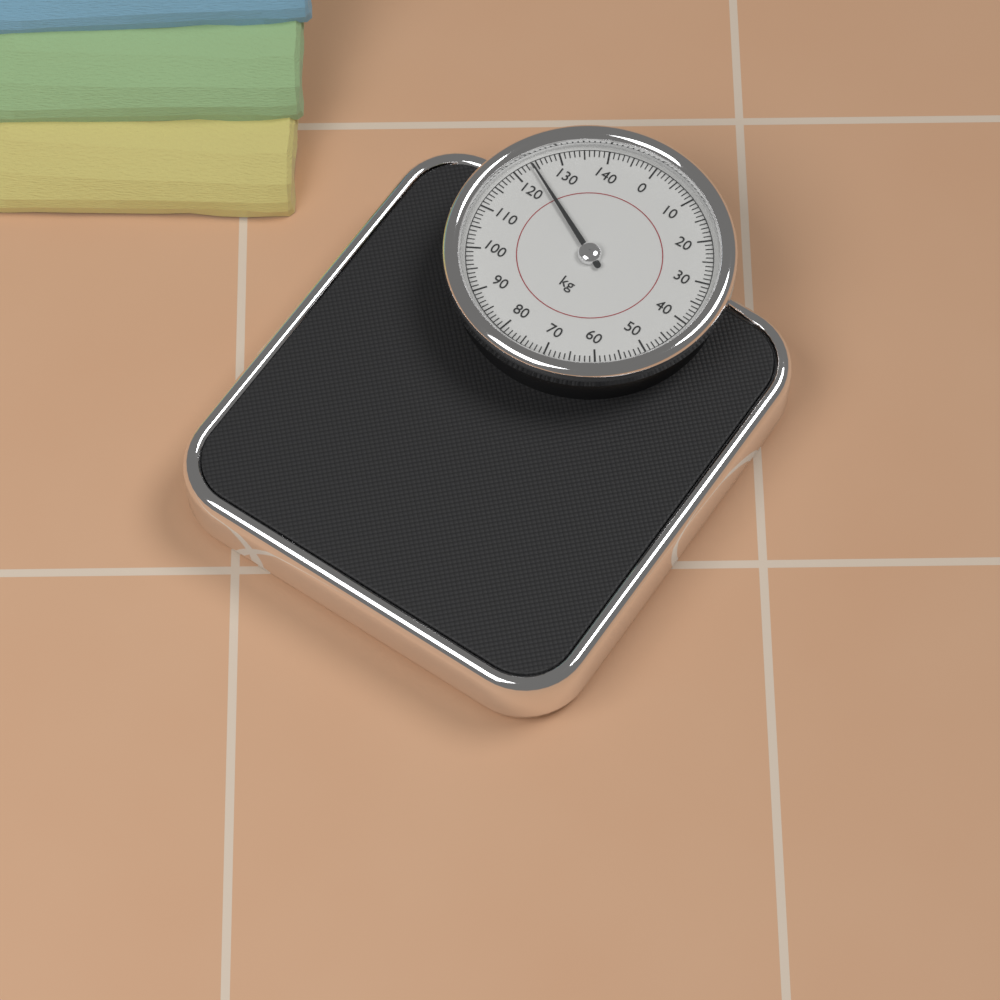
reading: 124 kg
